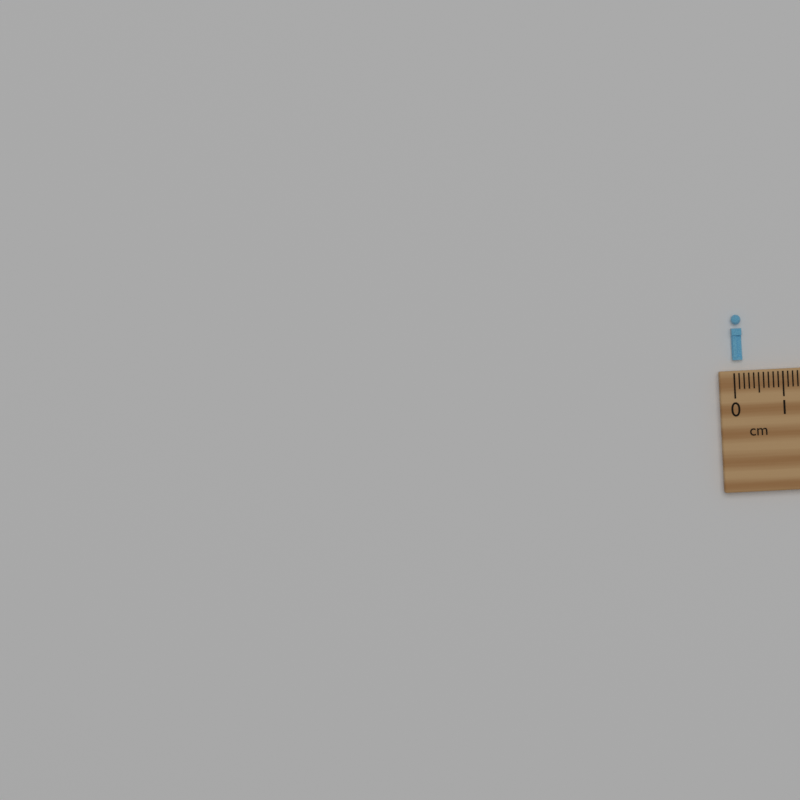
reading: 0.2 cm
